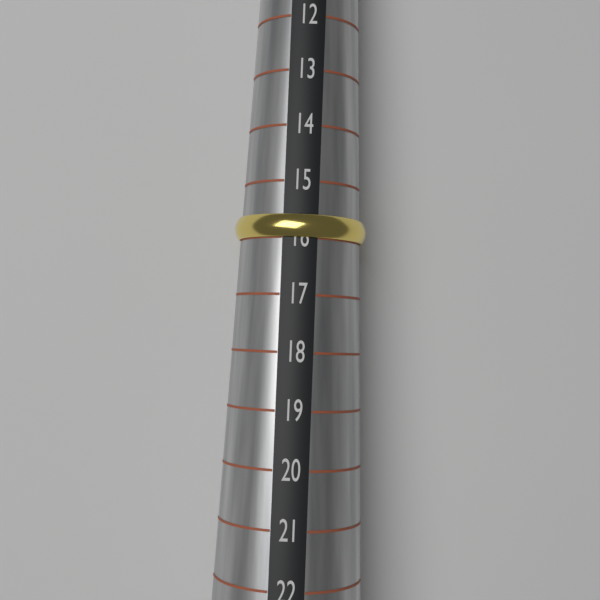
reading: 16 (no unit)
